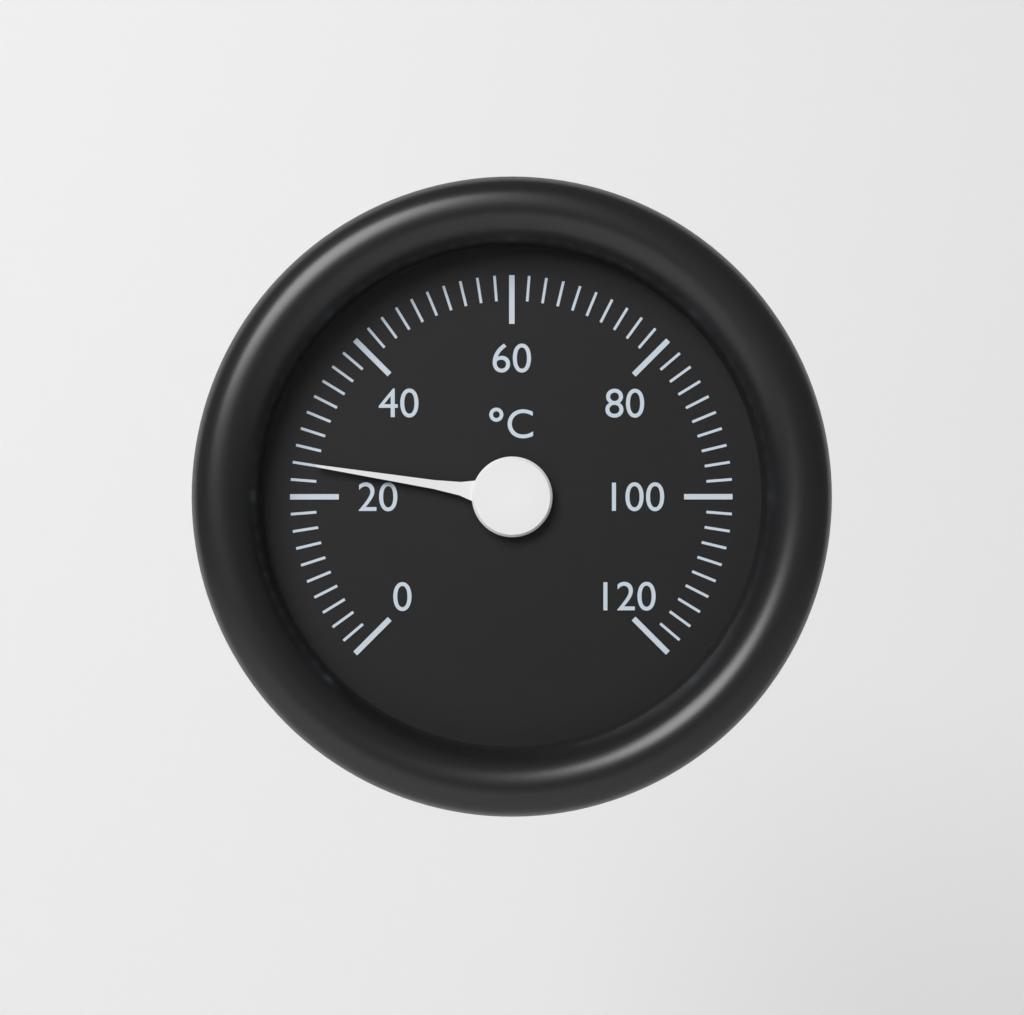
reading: 24 °C
